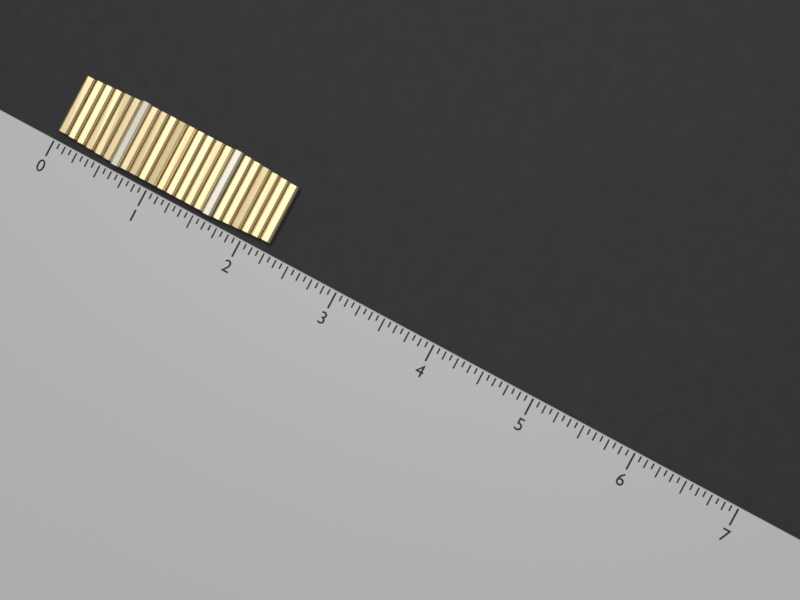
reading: 2.2500 (no unit)
